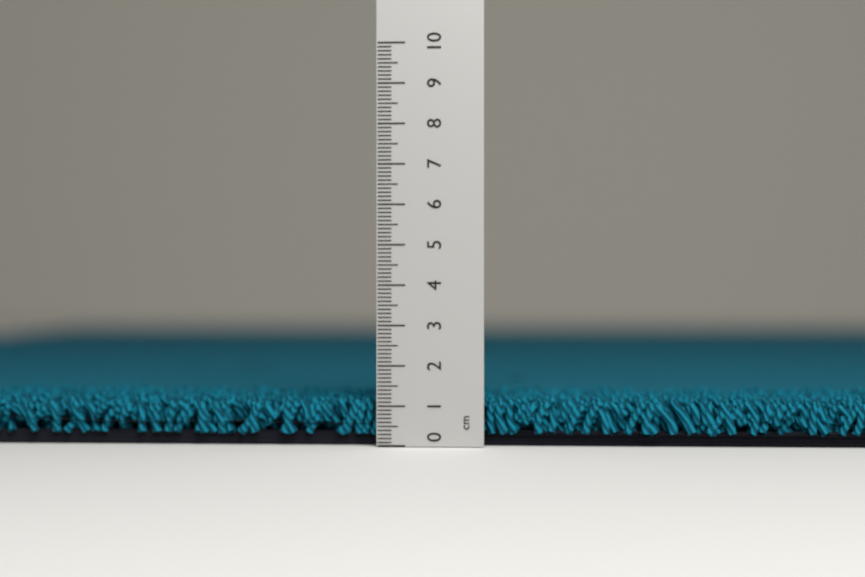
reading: 1.2 cm
